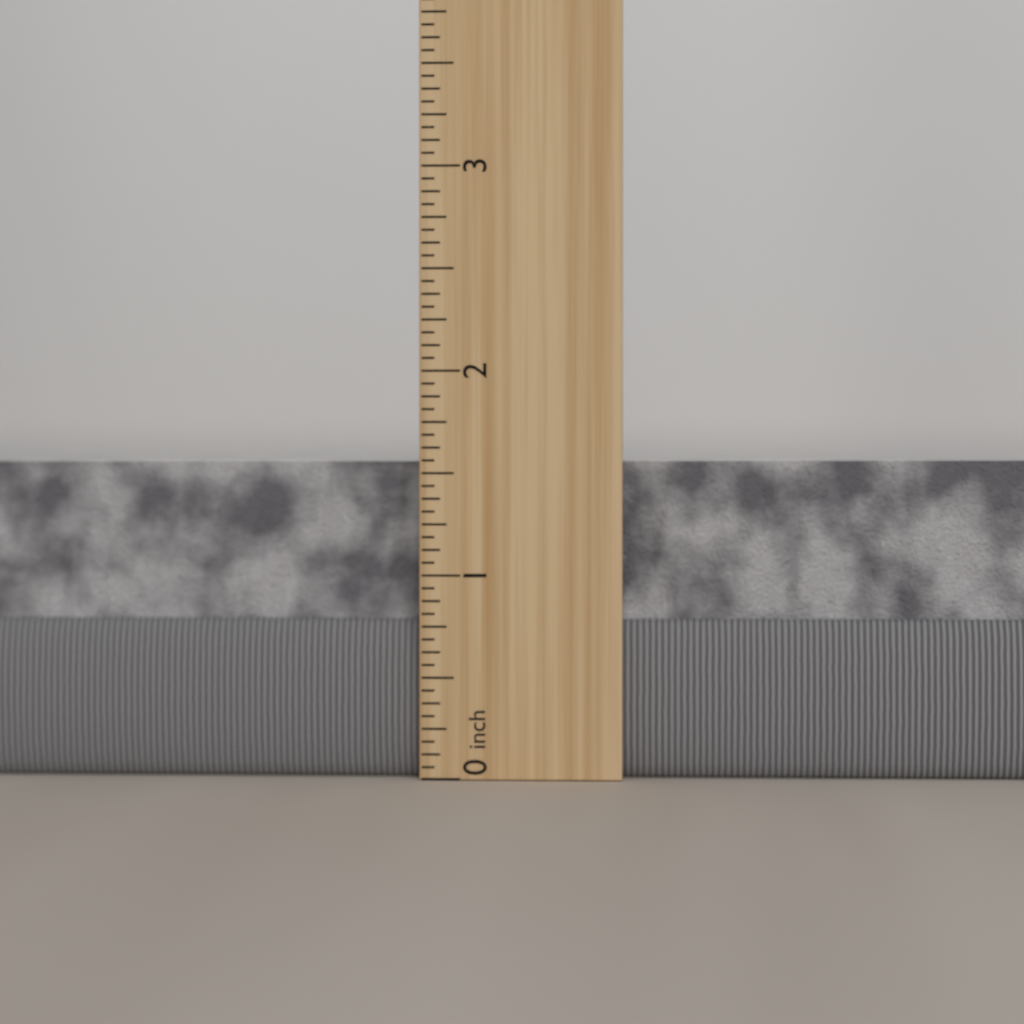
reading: 1.5625 inch
